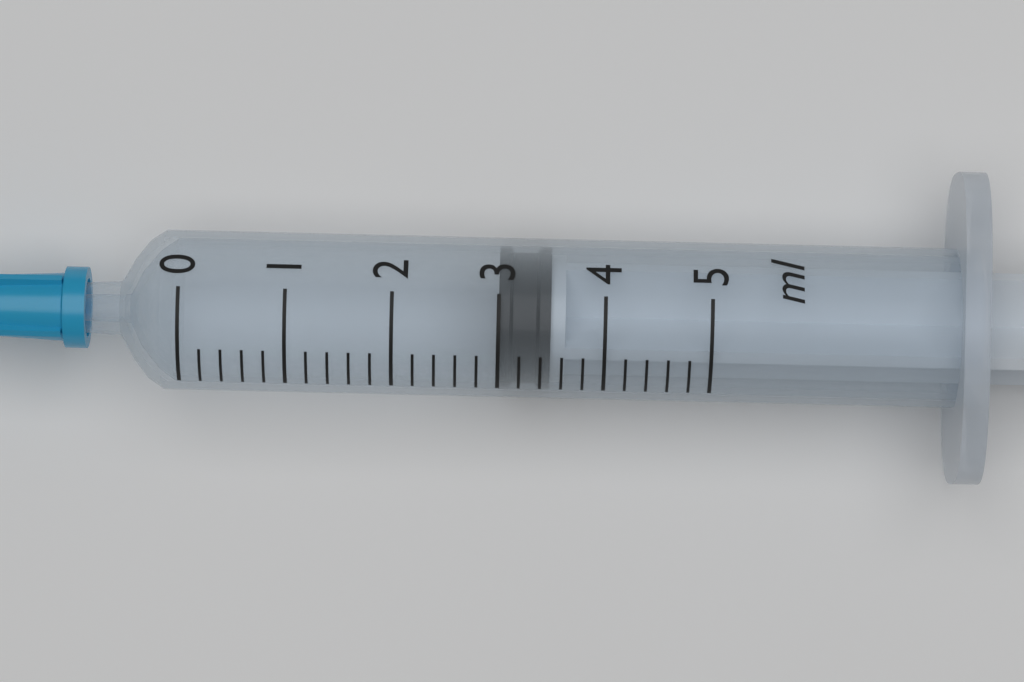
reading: 3.0 ml
